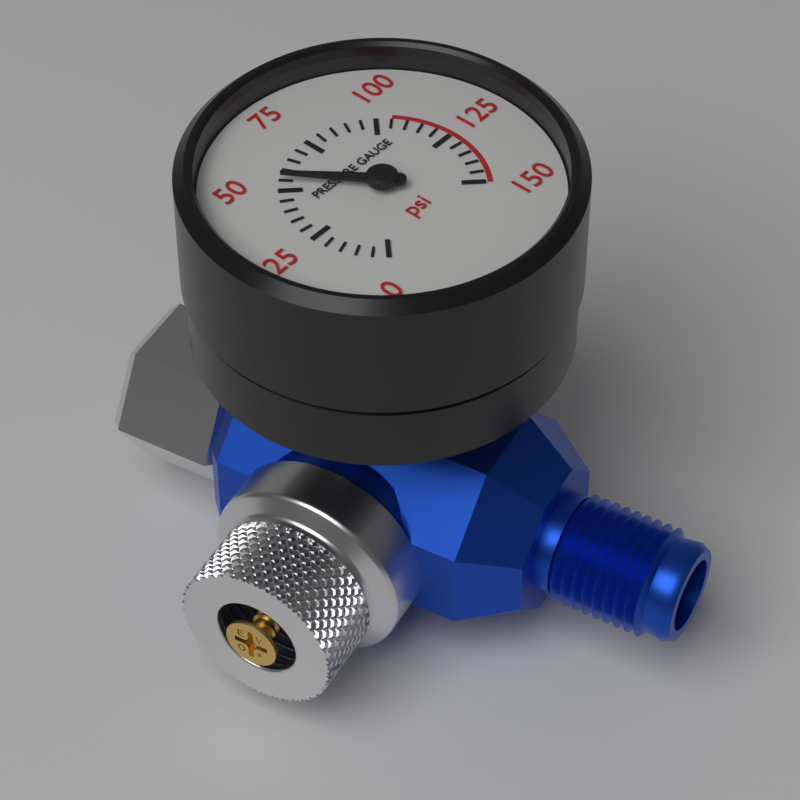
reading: 55 psi
